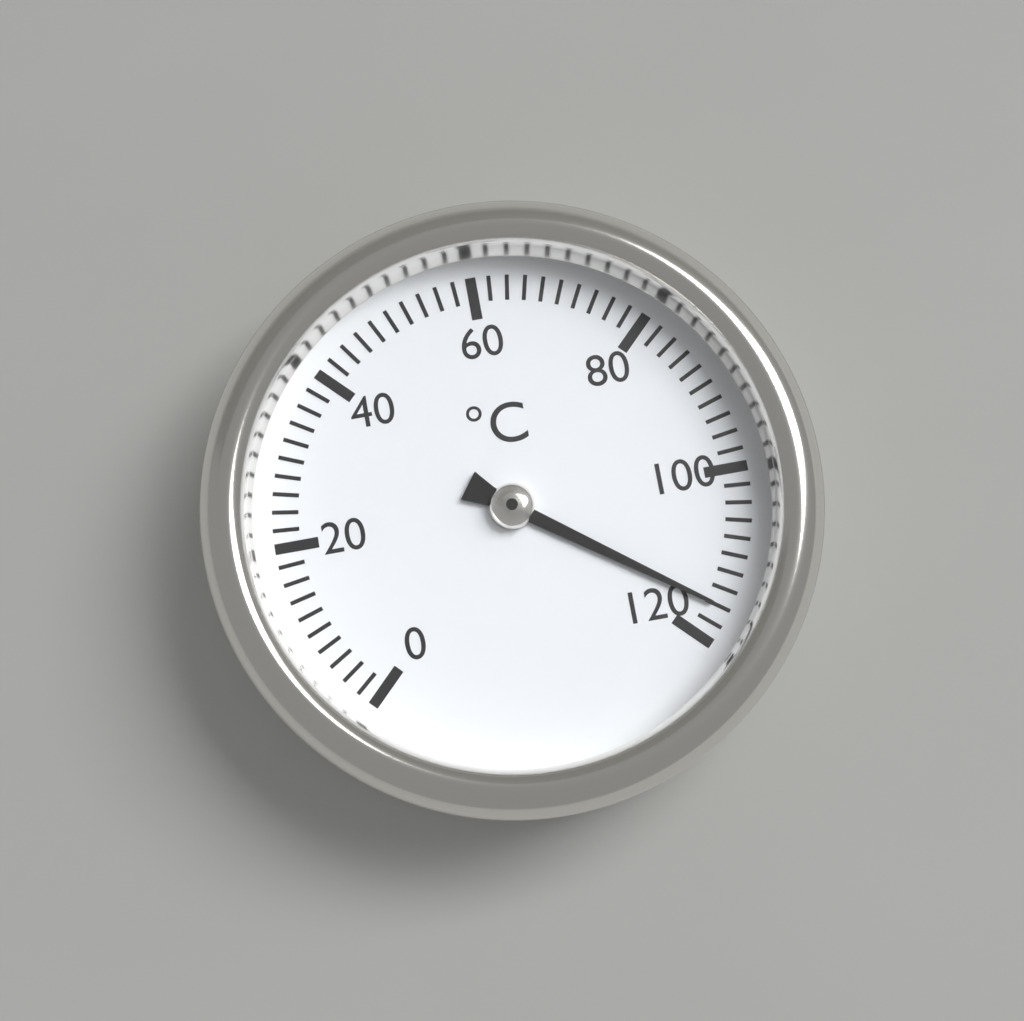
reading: 116 °C
